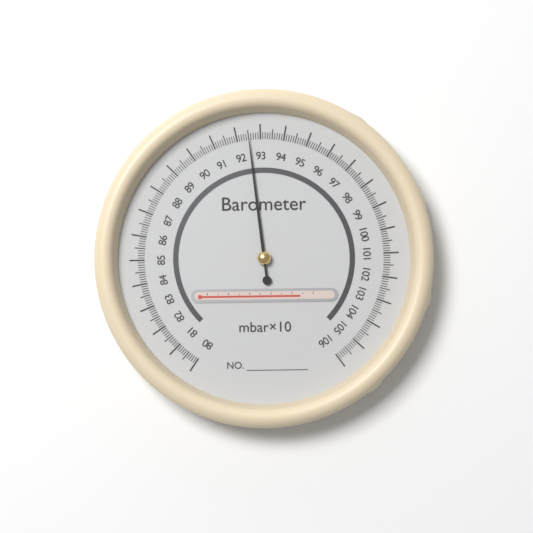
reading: 92.5 mbar×10
